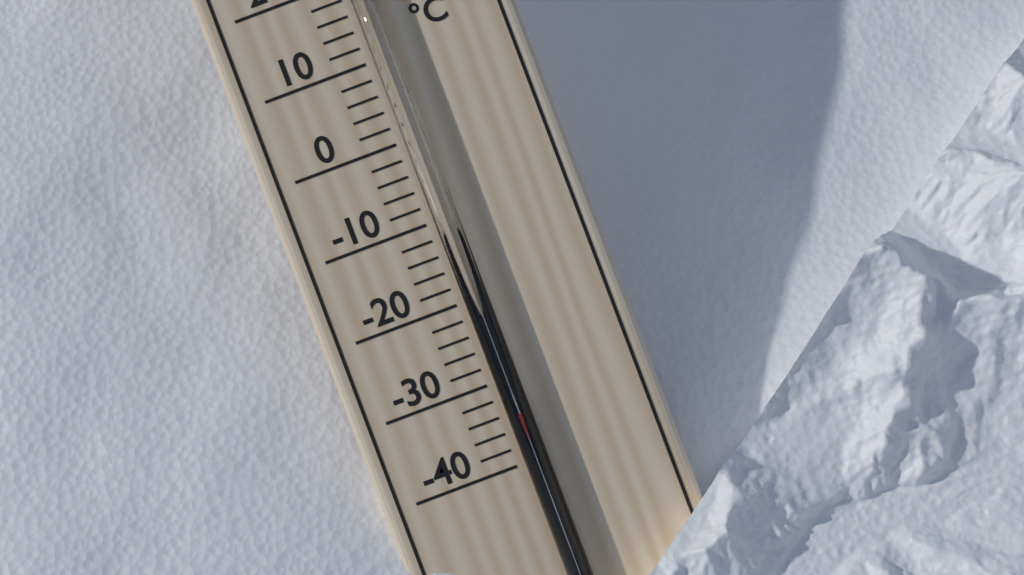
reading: -34 °C
